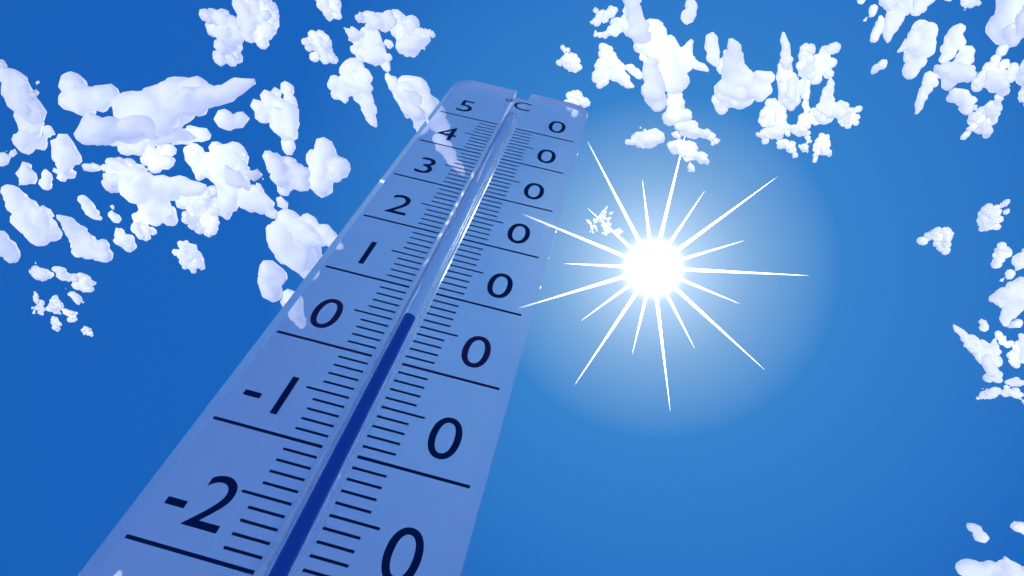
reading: 6 °C
